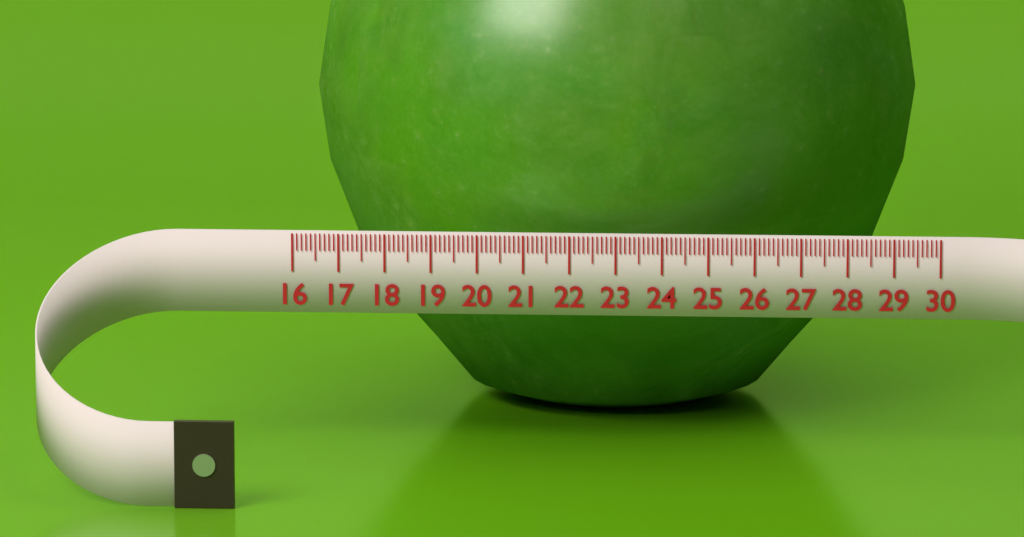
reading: 29.5 (no unit)
